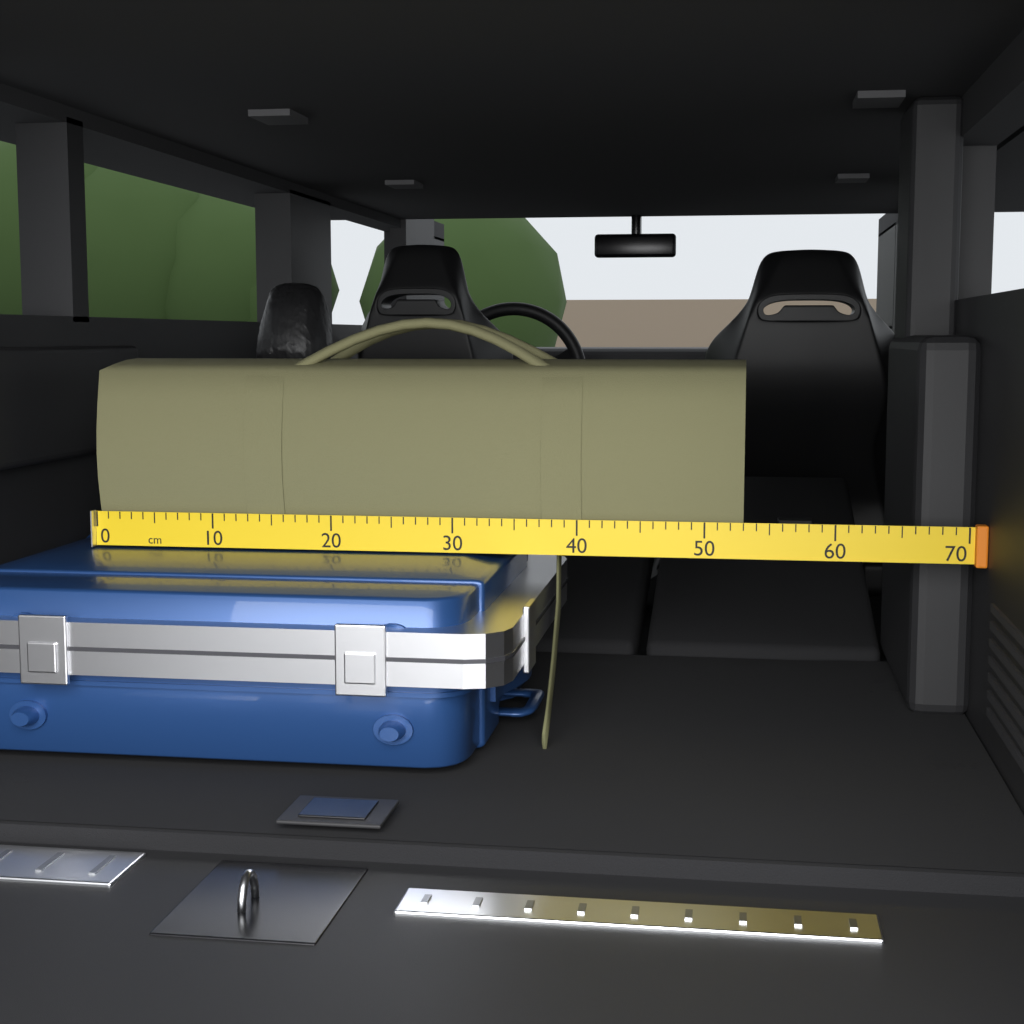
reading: 53 cm
